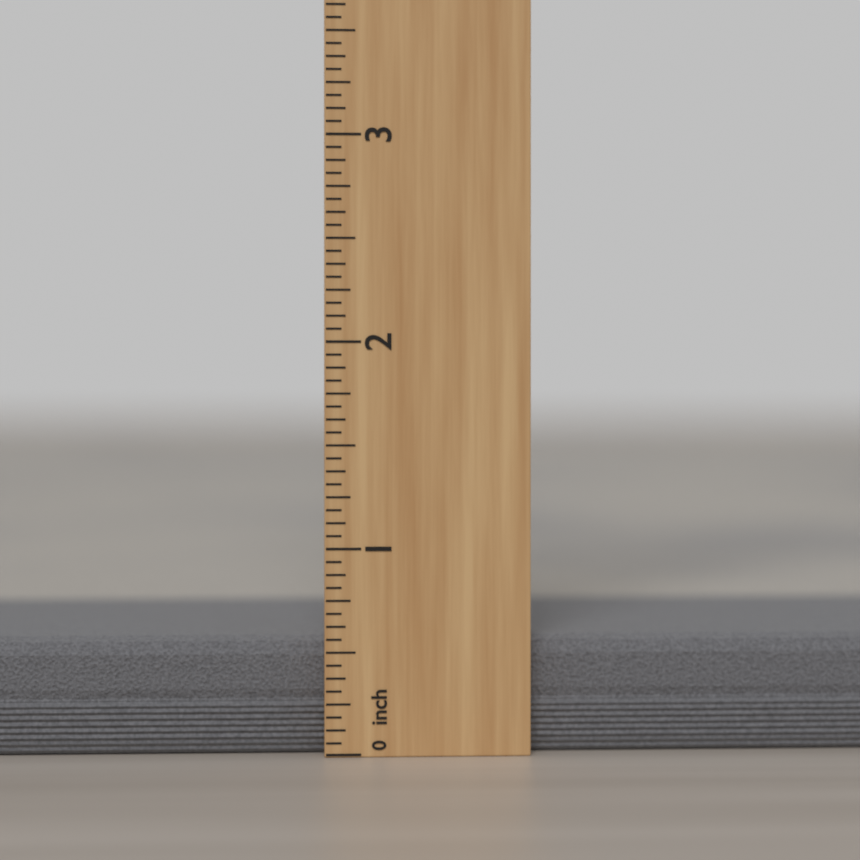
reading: 0.5625 inch
